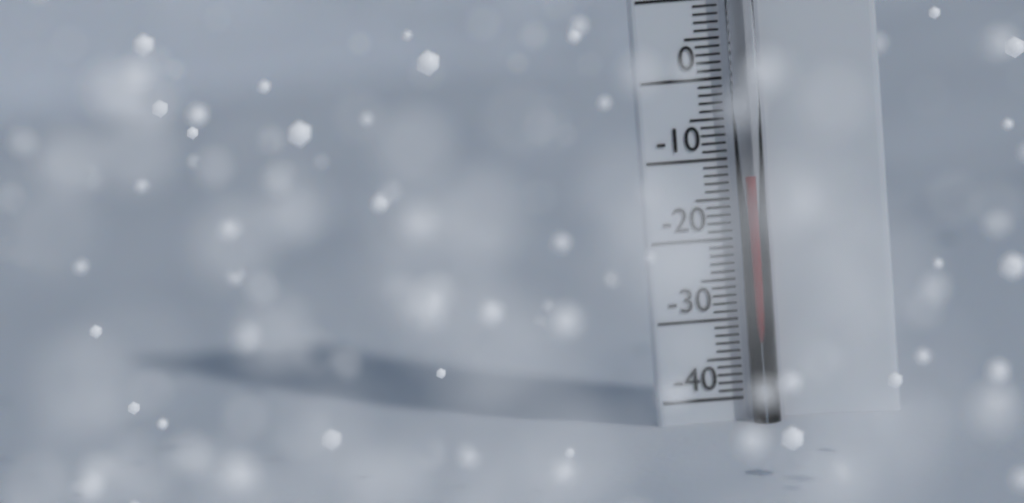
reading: -12 °C
